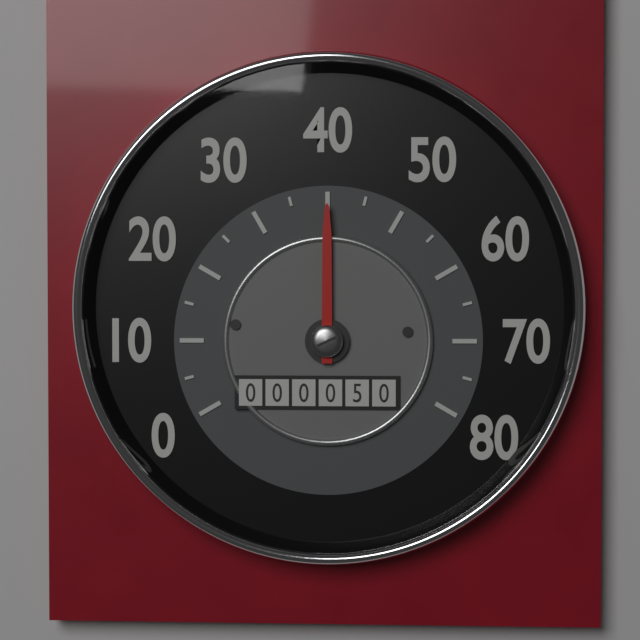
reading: 40 (no unit)
